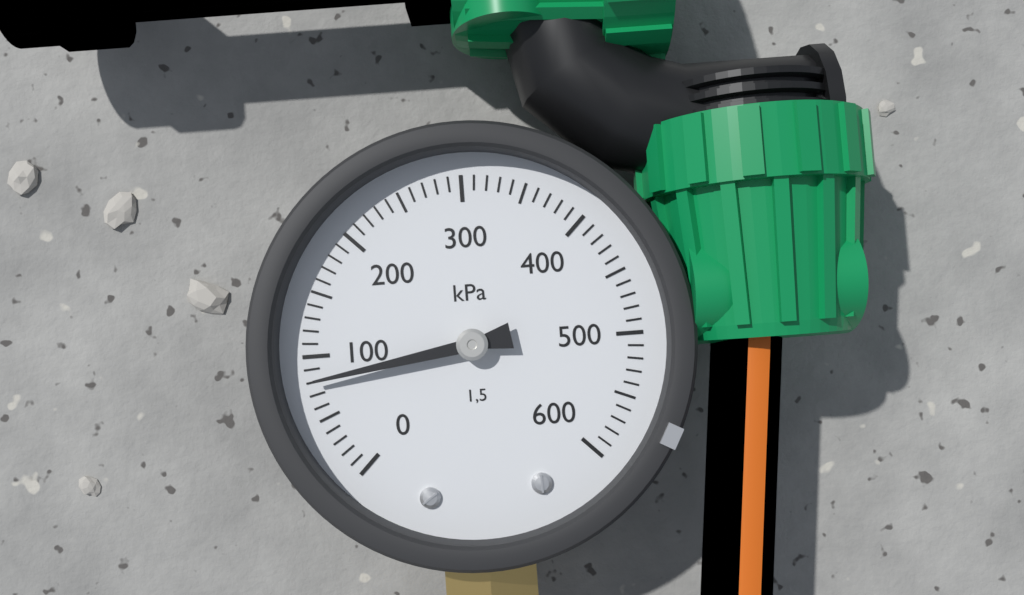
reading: 80 kPa
